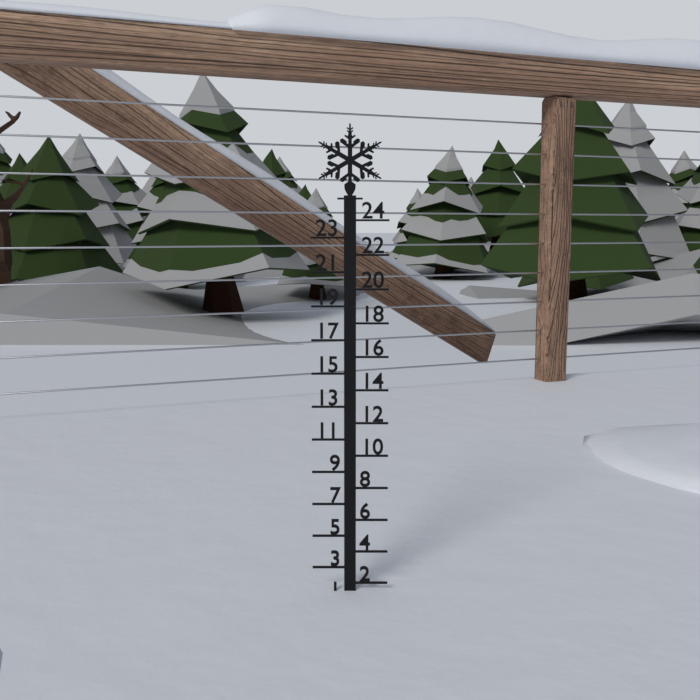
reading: 1.5 (no unit)
